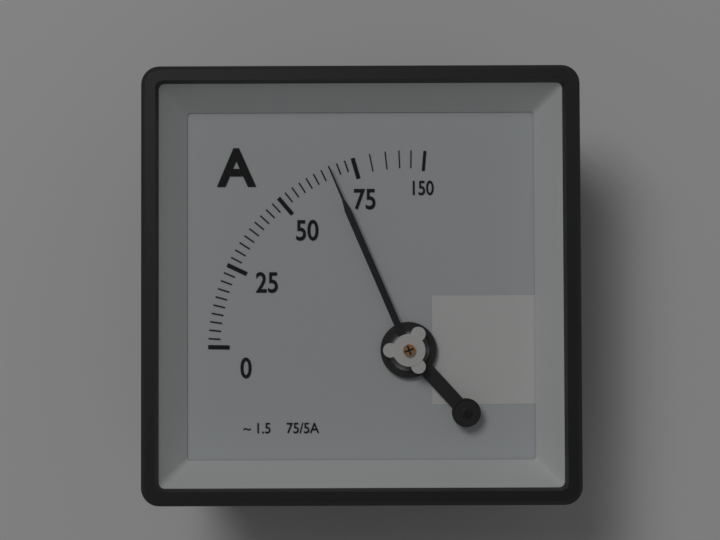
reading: 67.5 A
